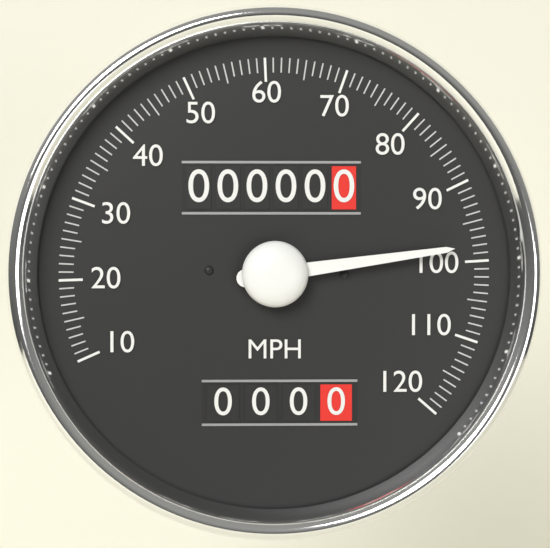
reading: 98 MPH
